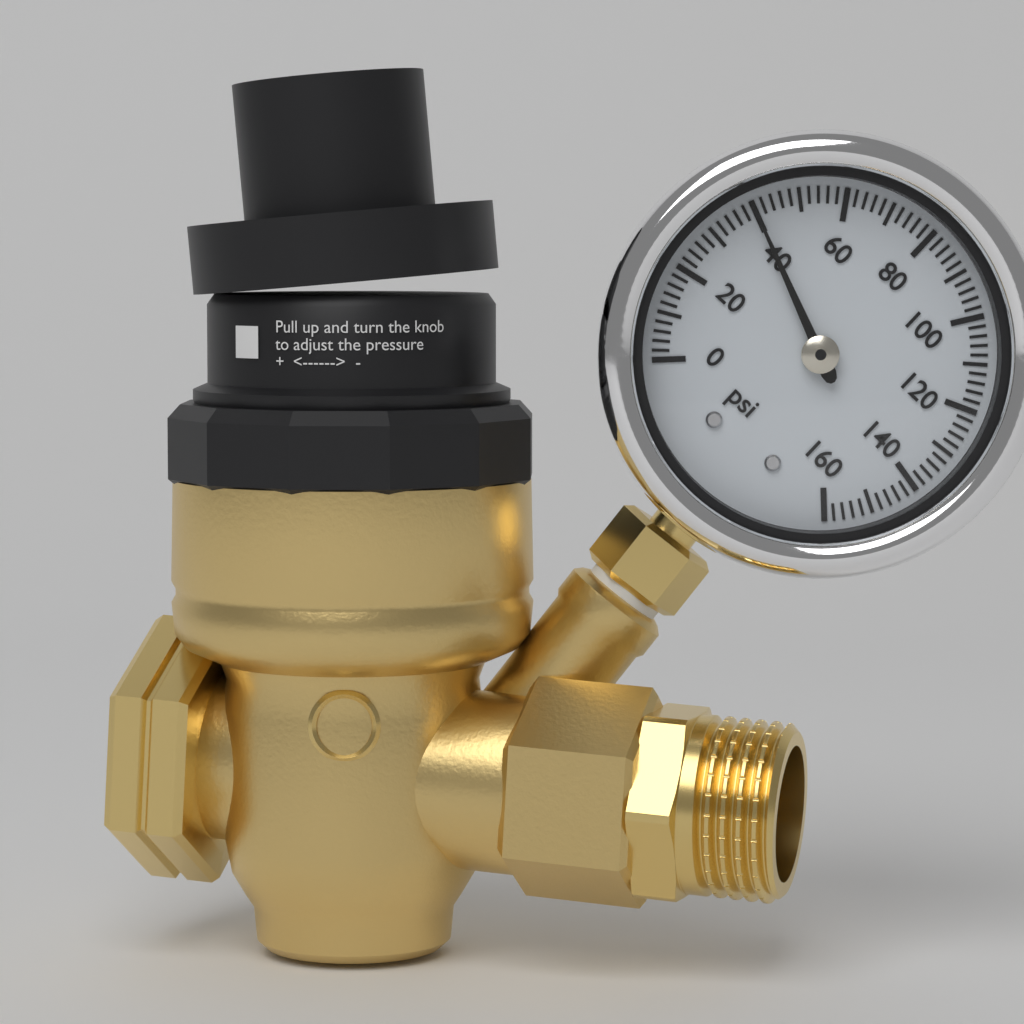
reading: 40 psi
